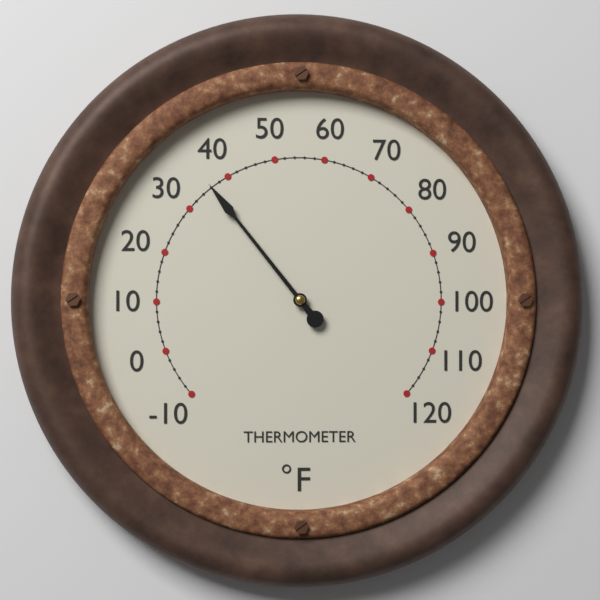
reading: 36 °F
